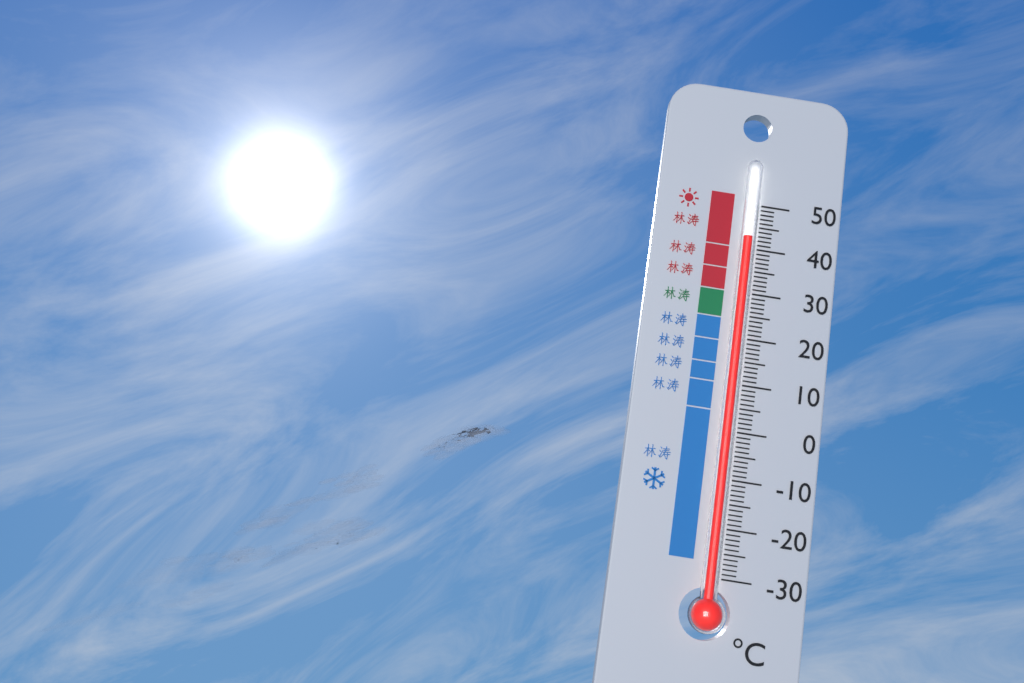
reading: 42 °C
